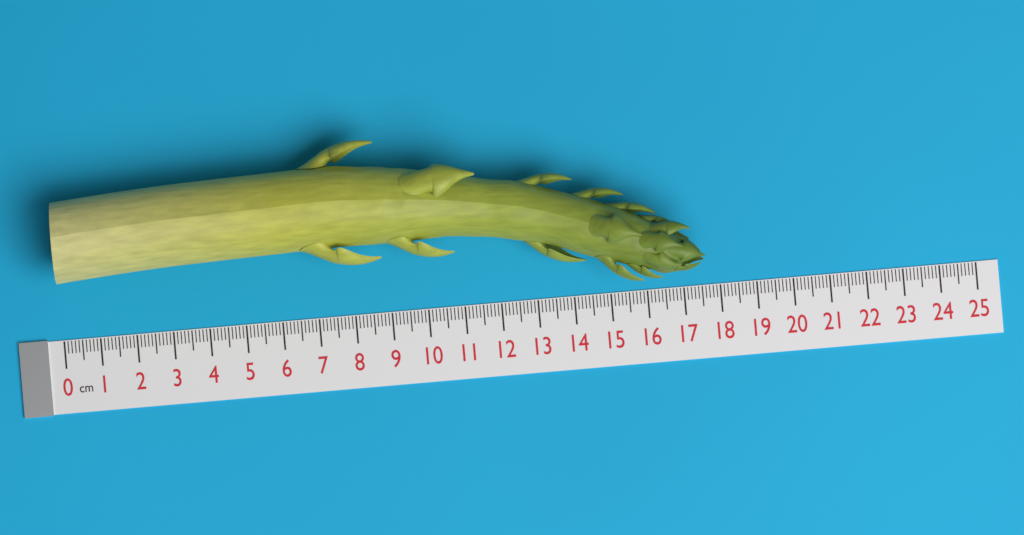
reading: 17.6 cm
